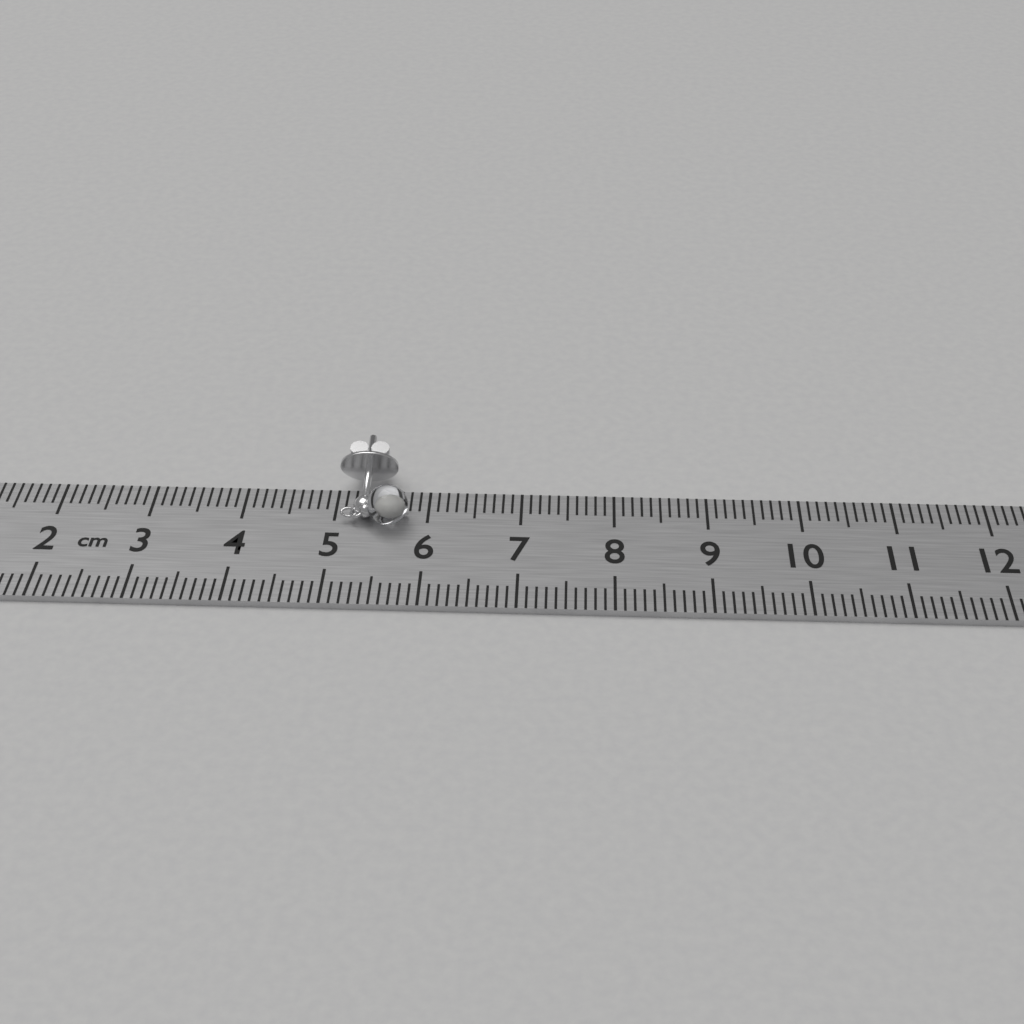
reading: 5.8 cm
